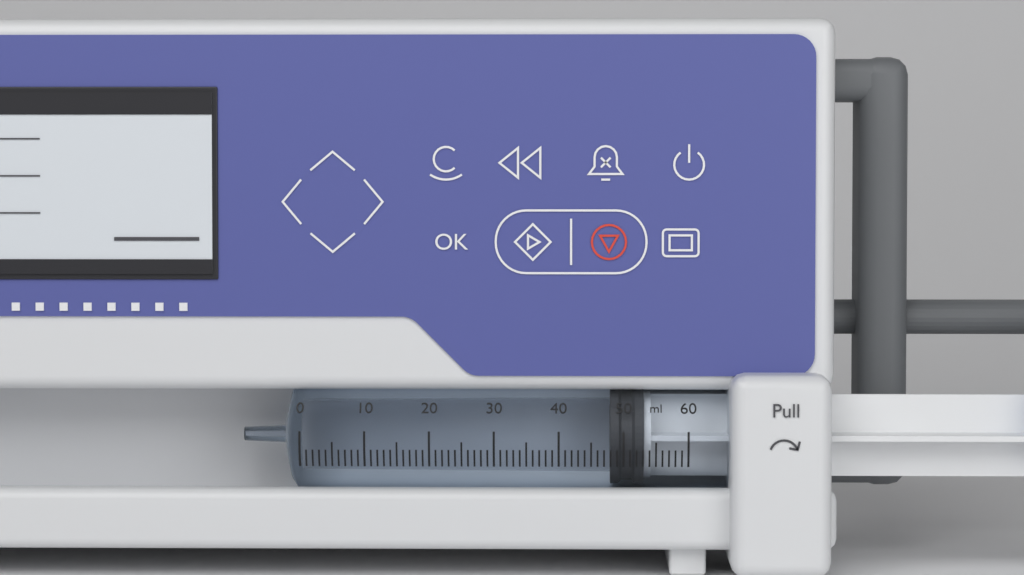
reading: 48 ml
